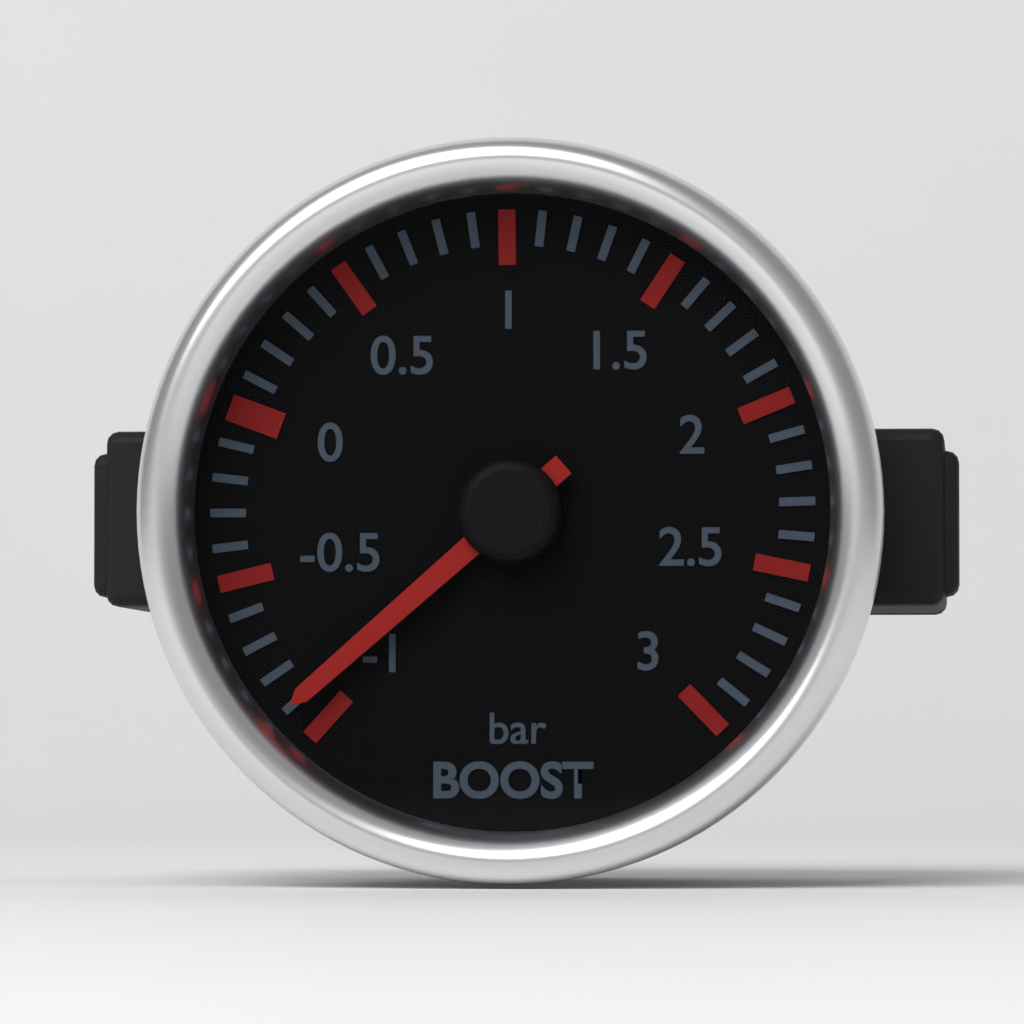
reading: -0.9 bar
